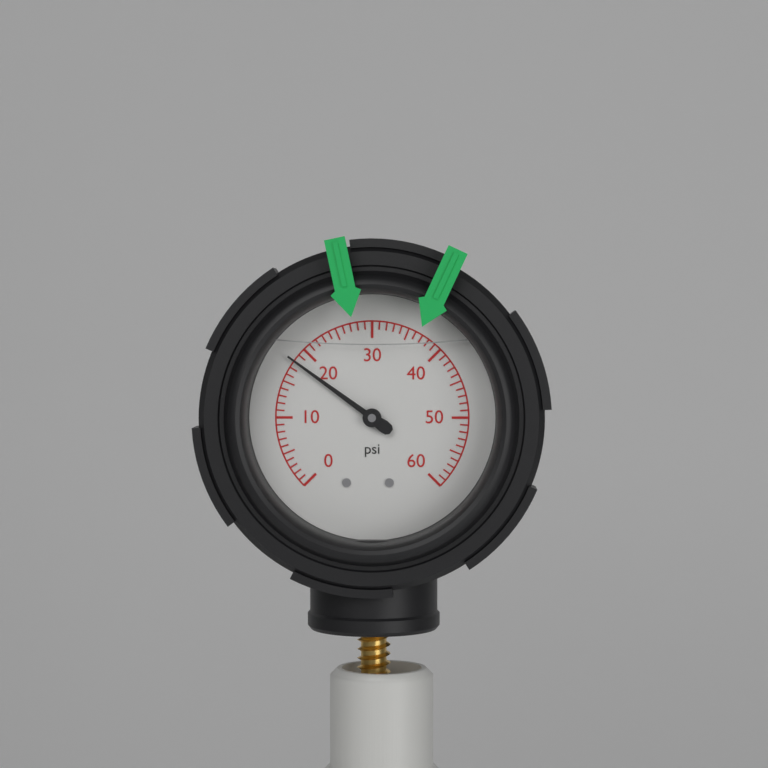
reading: 18 psi
